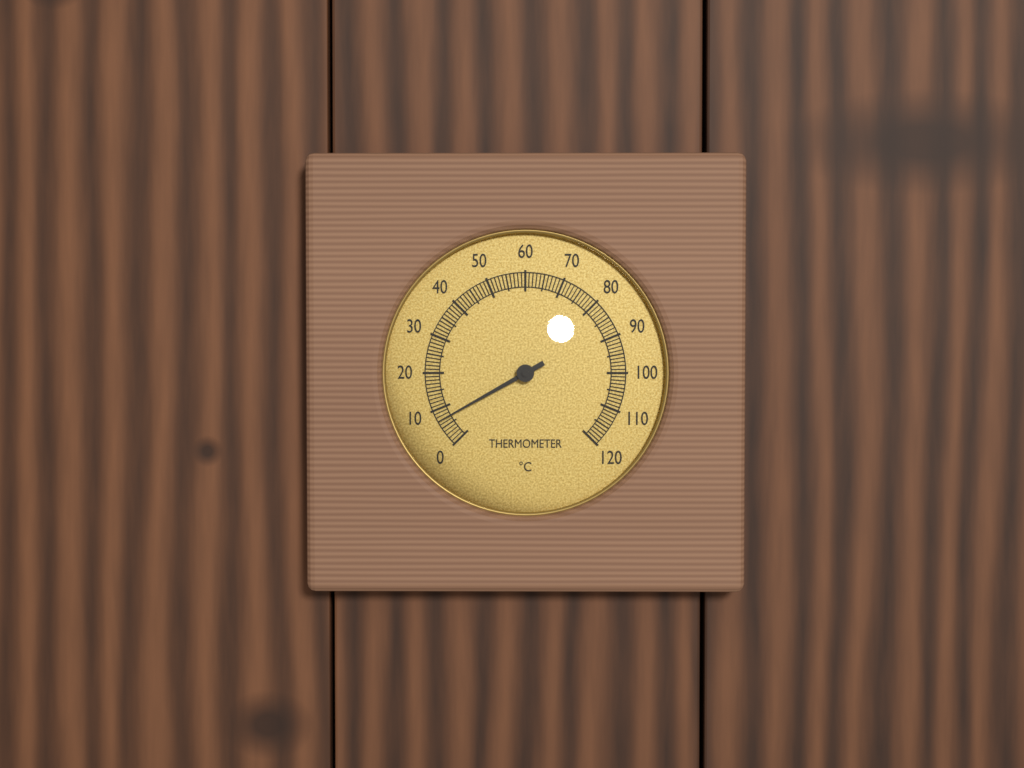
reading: 7 °C
